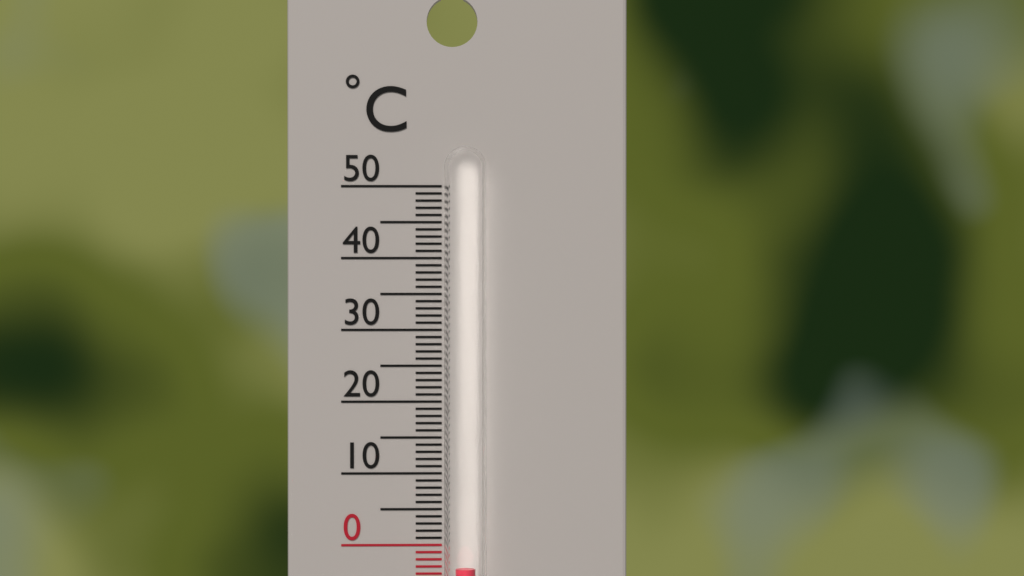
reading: -3 °C
